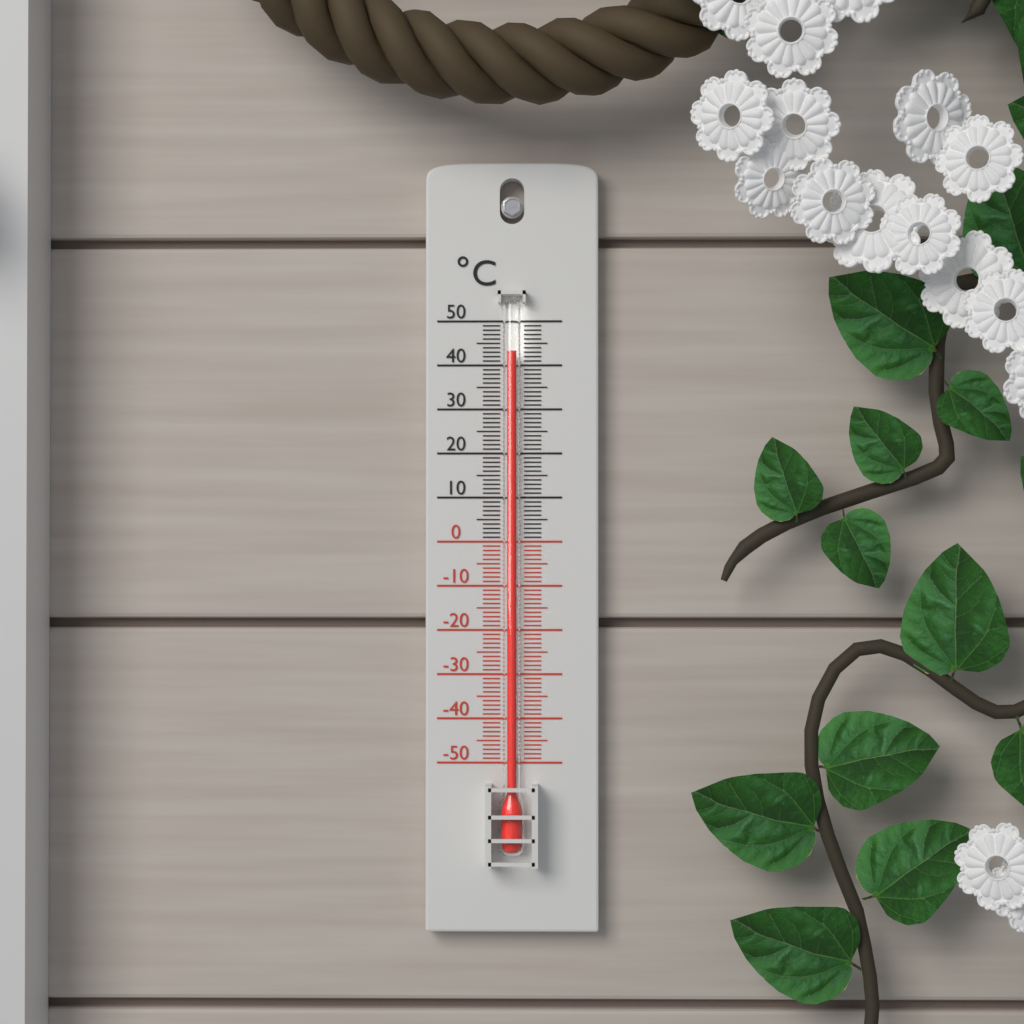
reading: 43 °C
